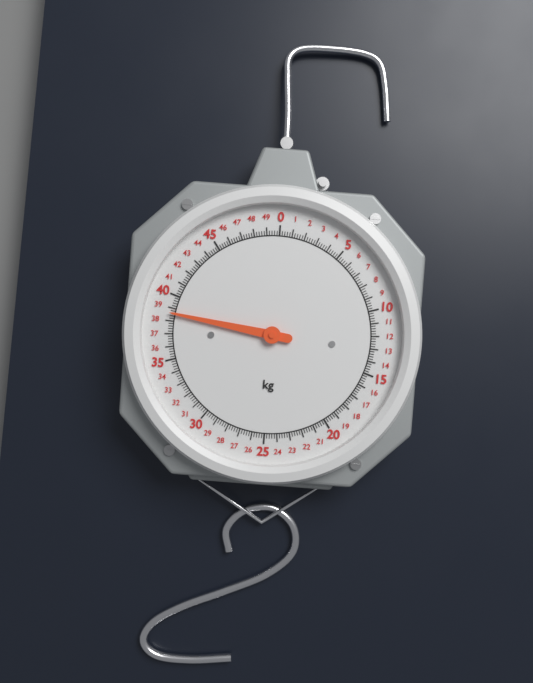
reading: 38.6 kg
